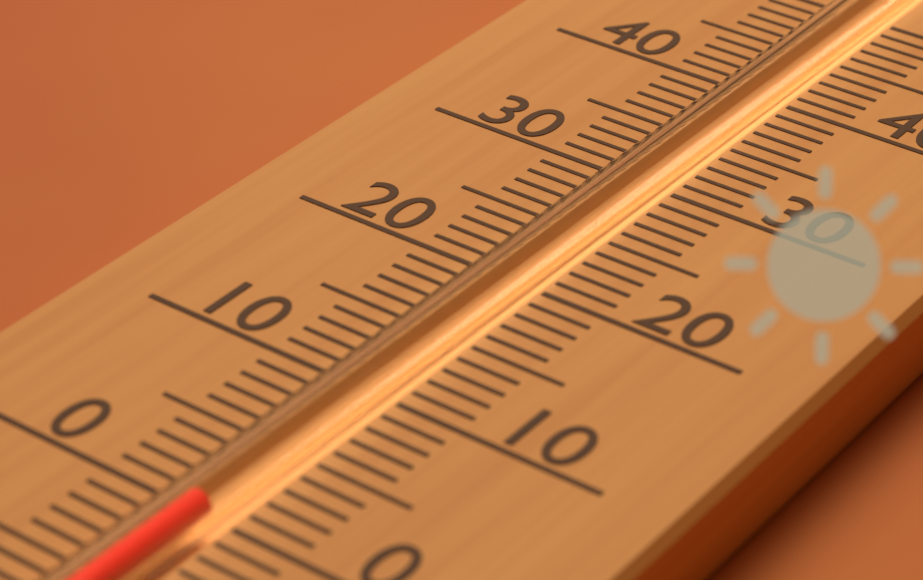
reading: 0 (no unit)
